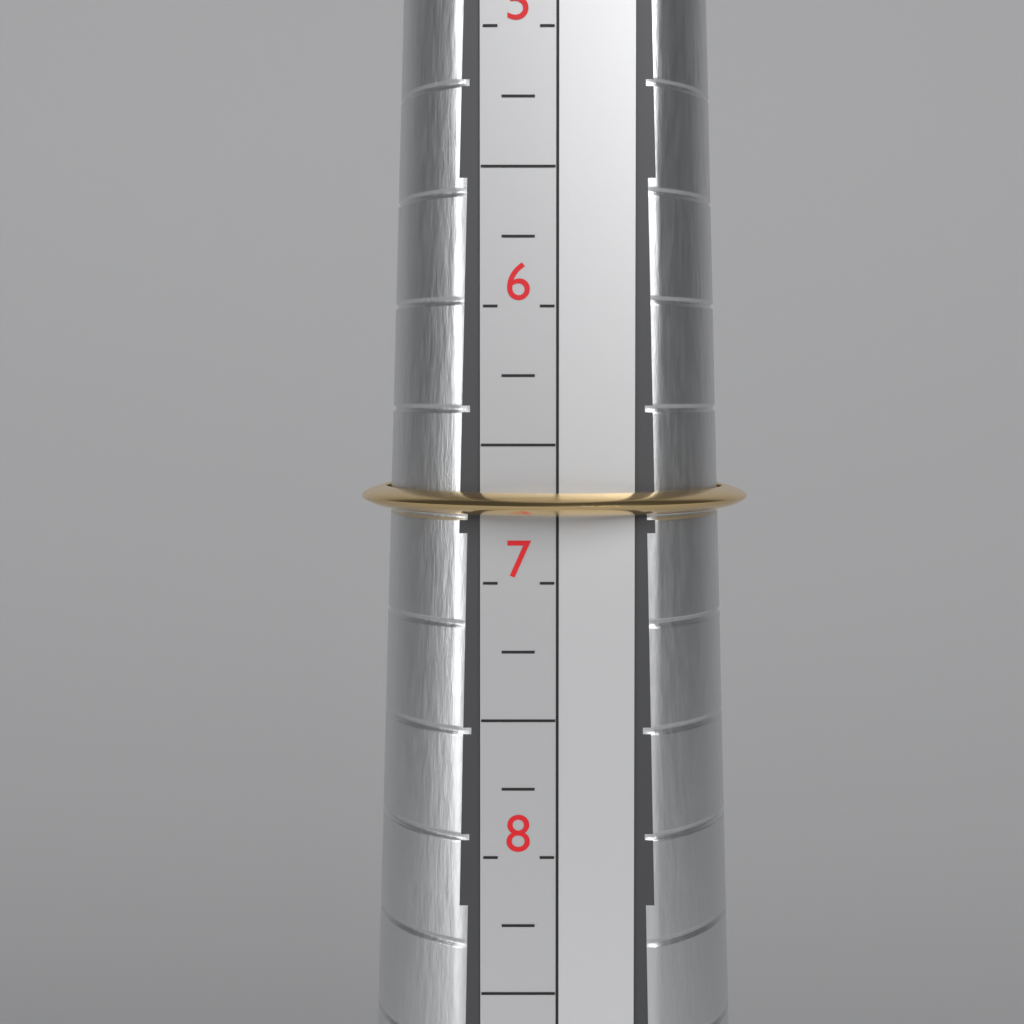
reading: 6.75 (no unit)
